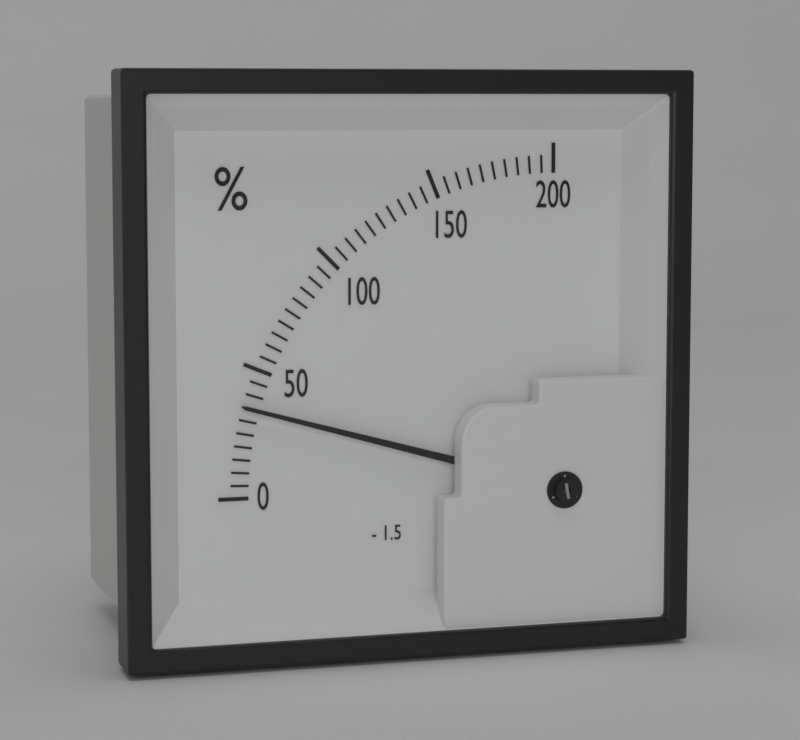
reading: 35 %
